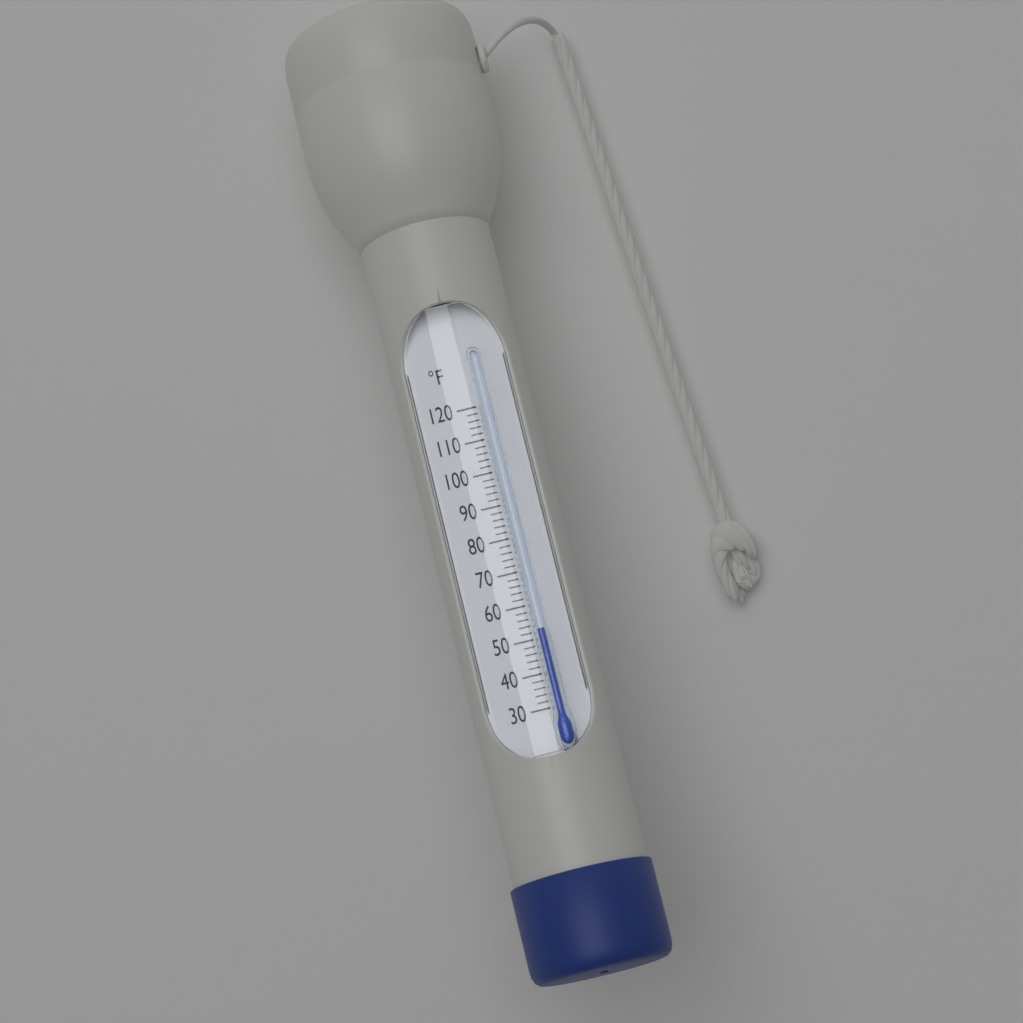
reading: 52 °F
